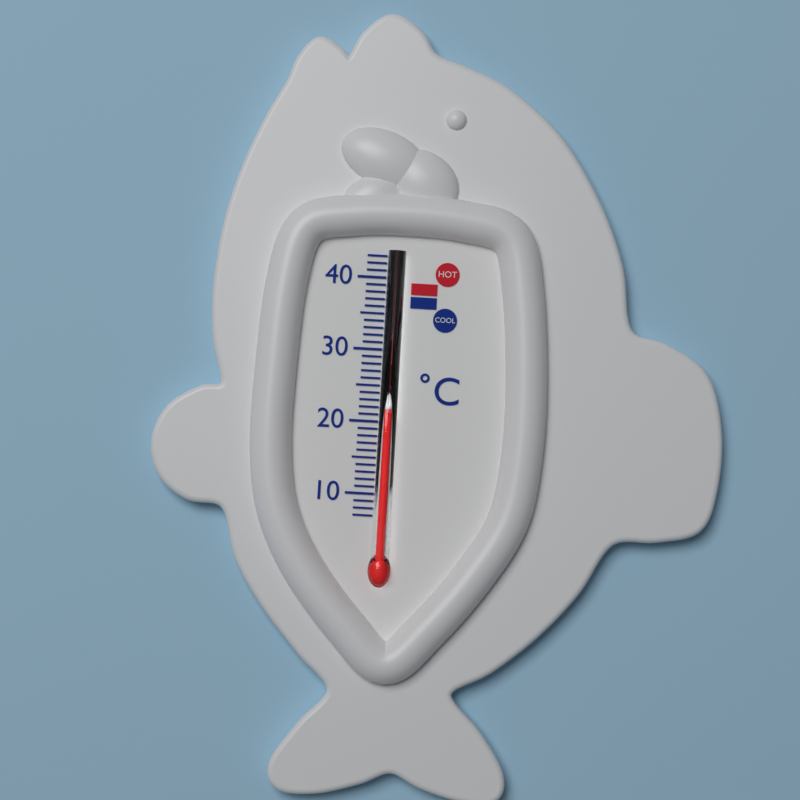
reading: 21 °C
